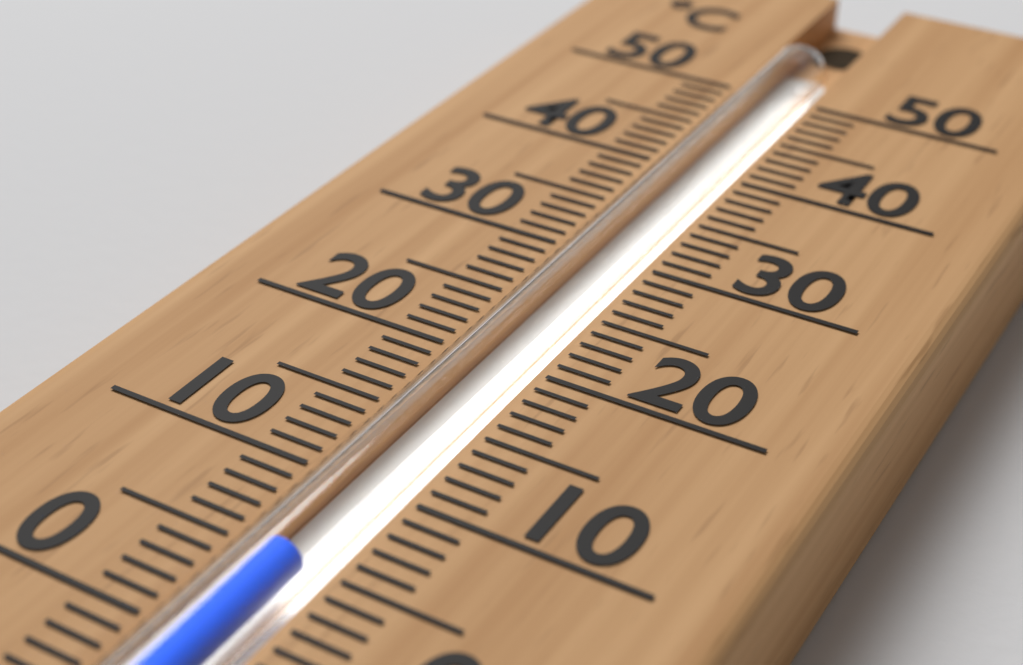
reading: 5 °C
